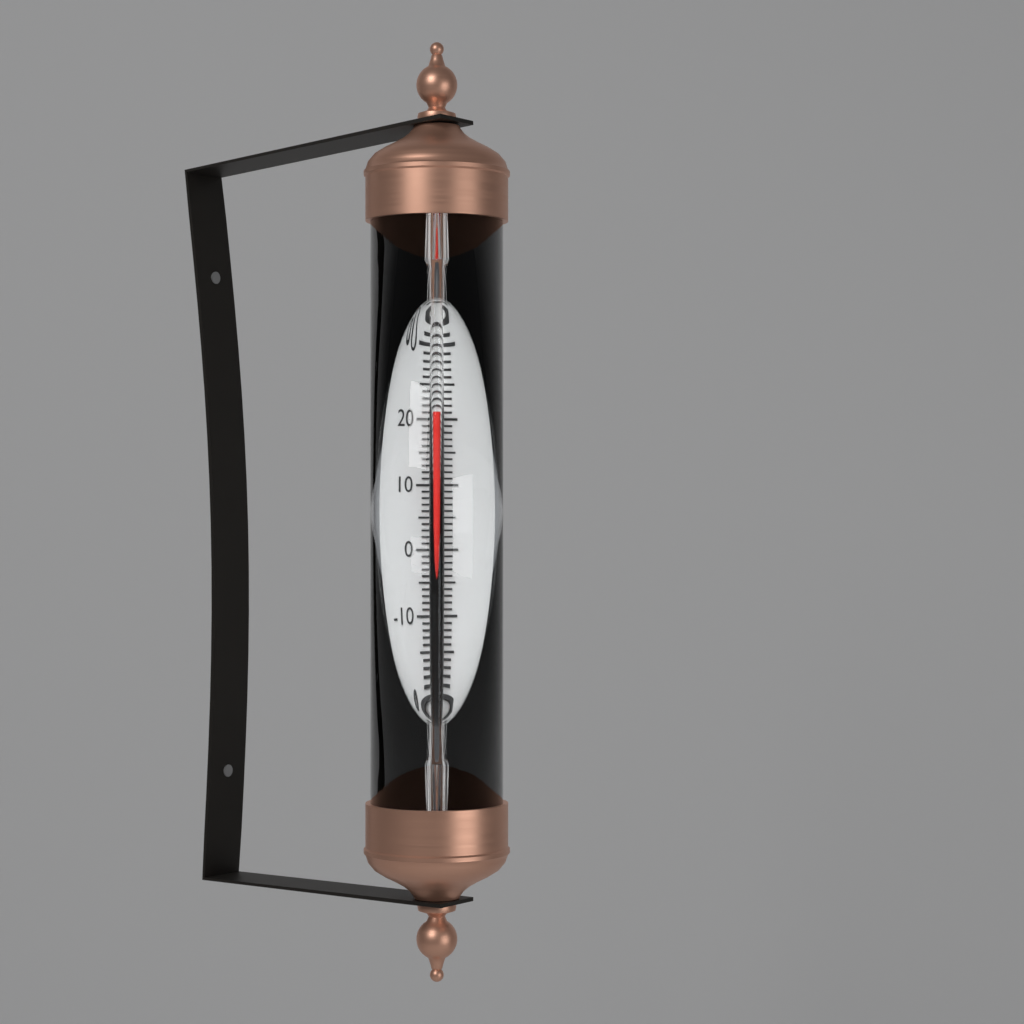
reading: 22 °C
